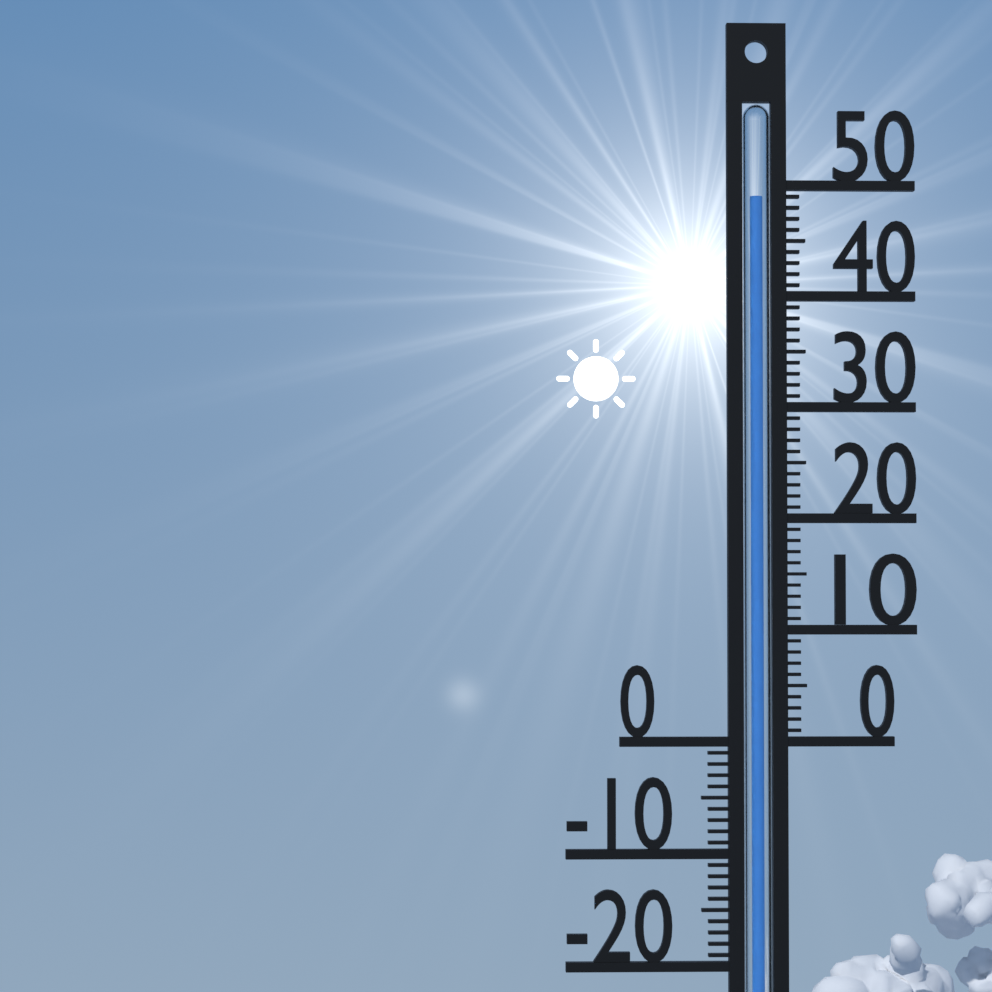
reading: 49 °C
